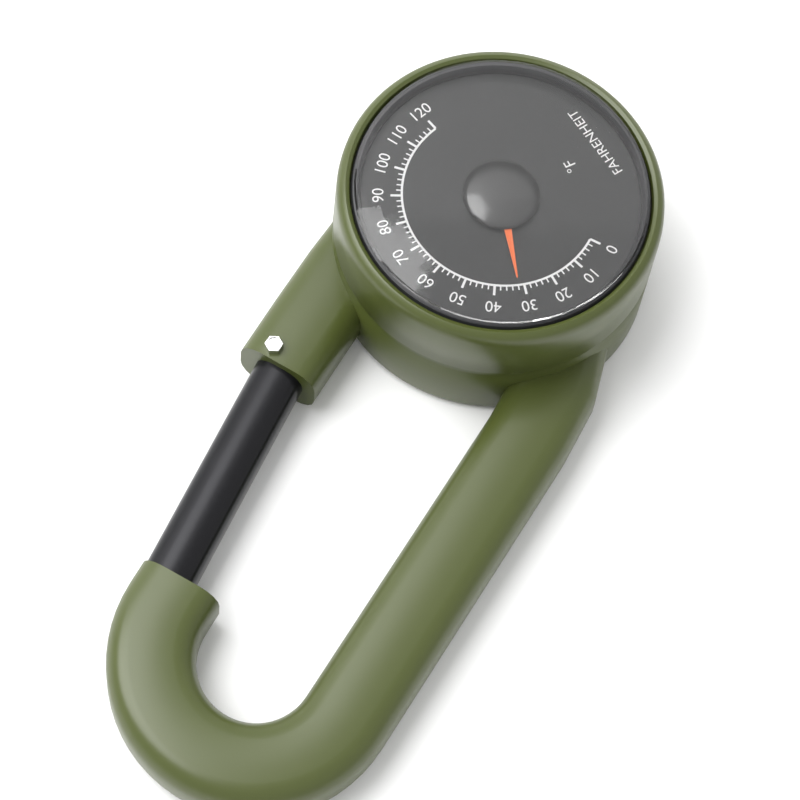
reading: 32 °F
